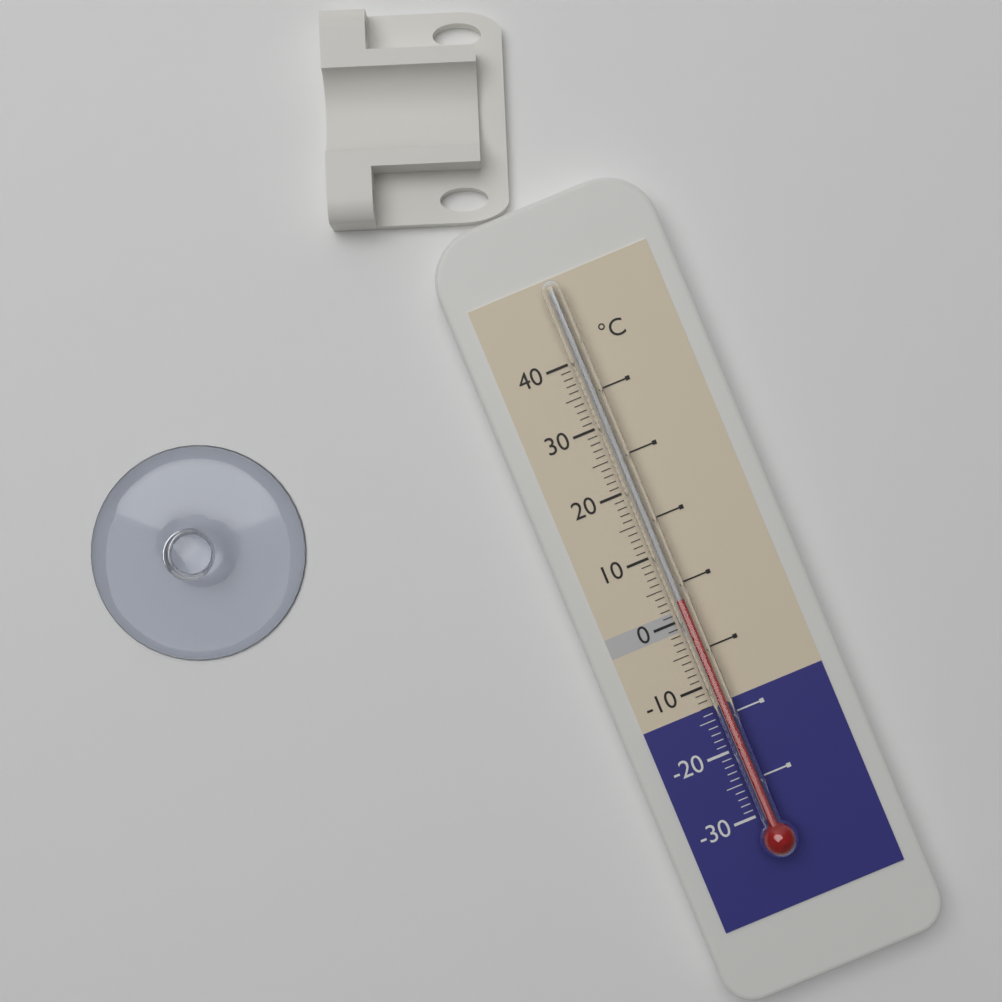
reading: 3 °C
